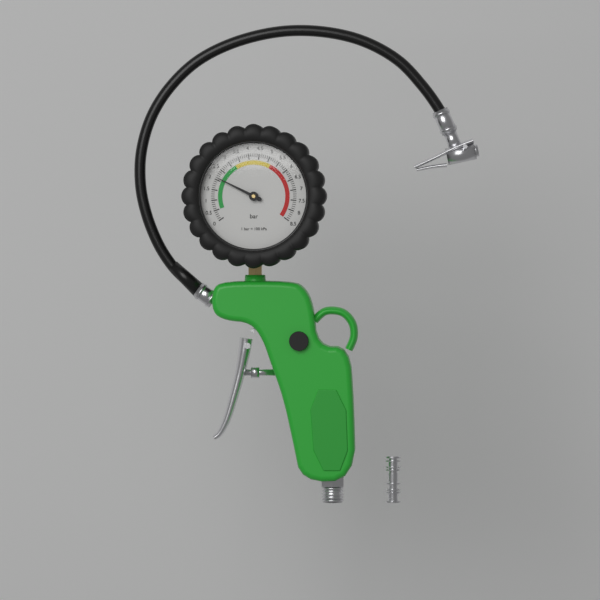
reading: 2.1 bar
